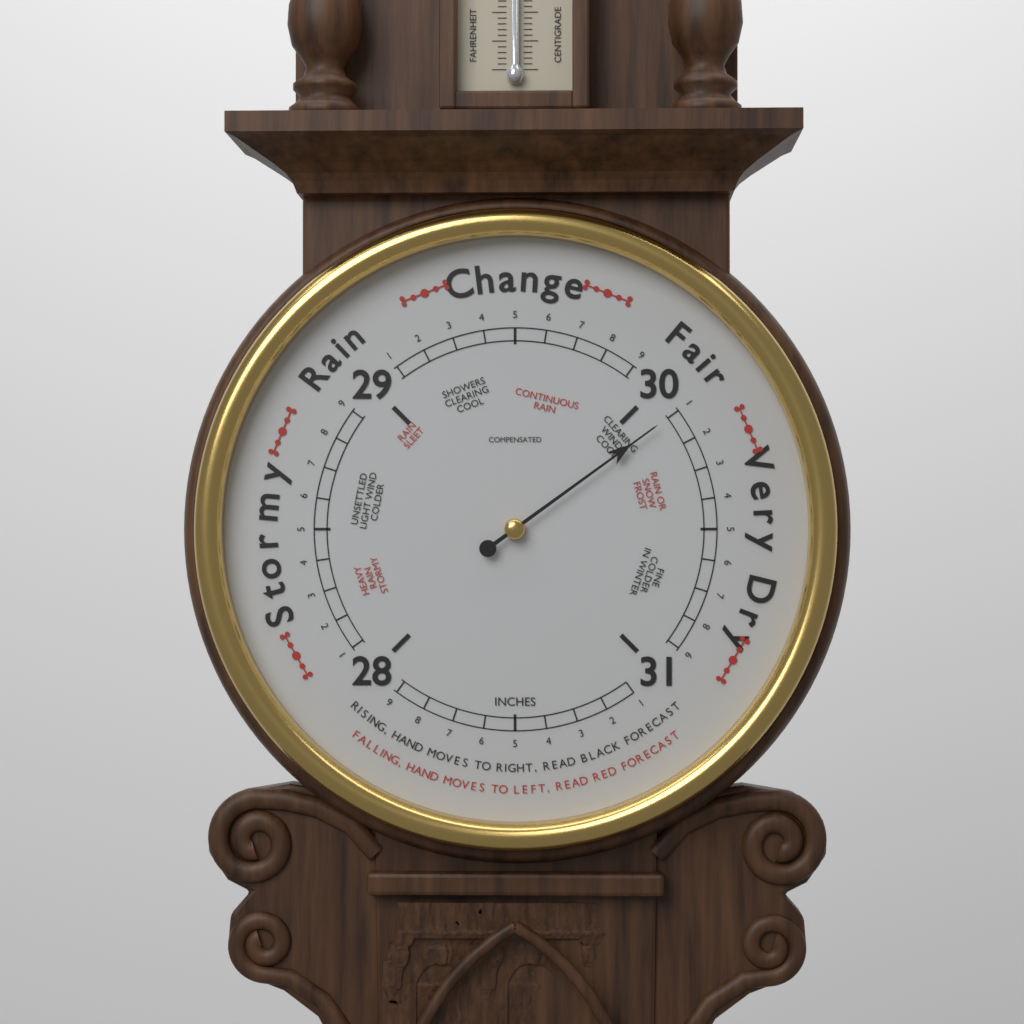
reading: 30.1 inHg
